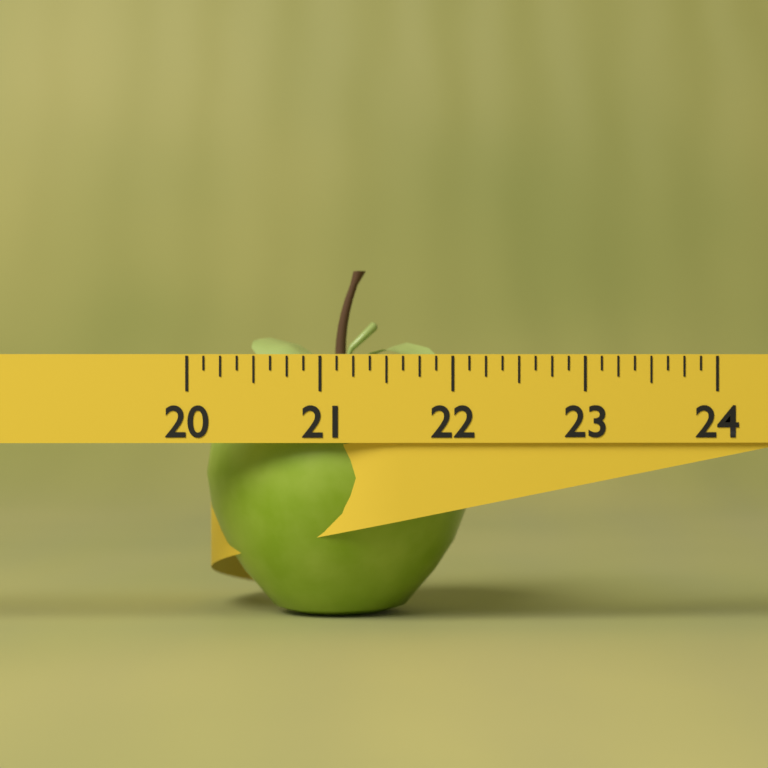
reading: 22.125 (no unit)
